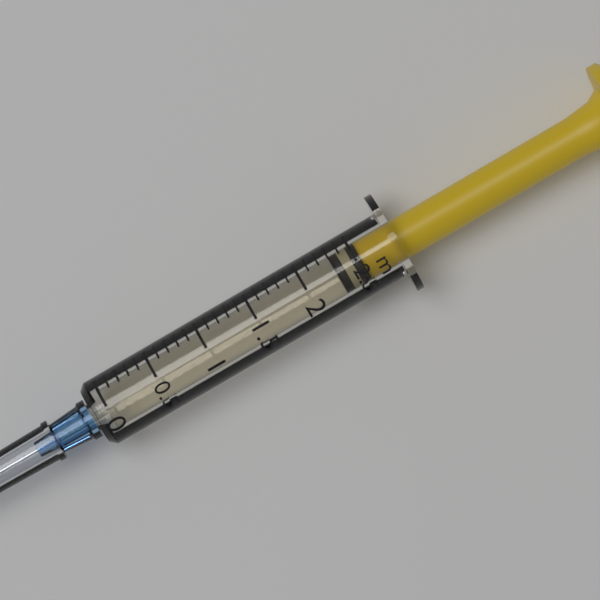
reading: 2.3 ml
